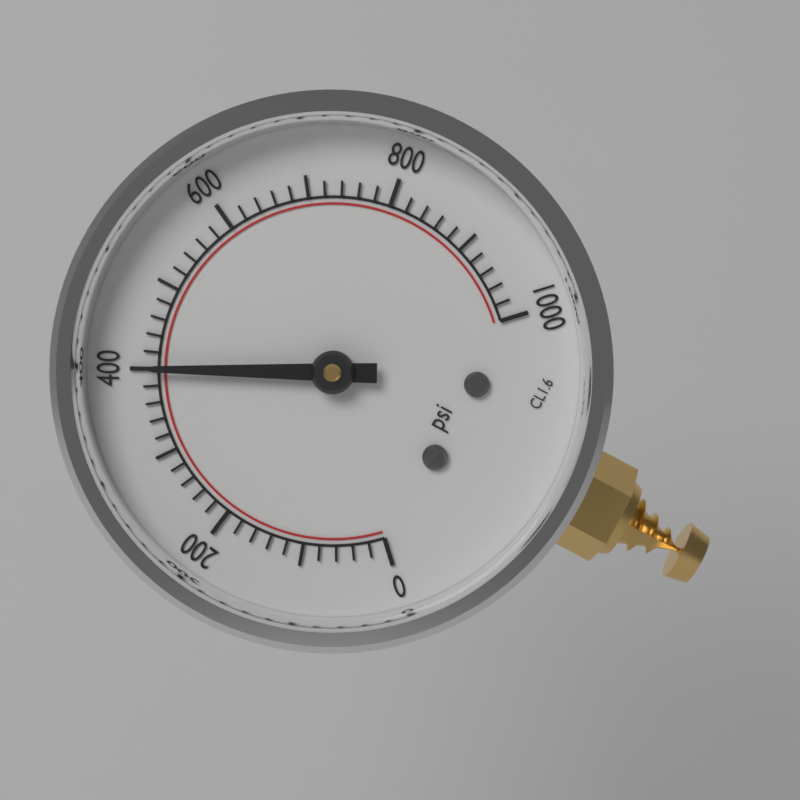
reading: 400 psi
